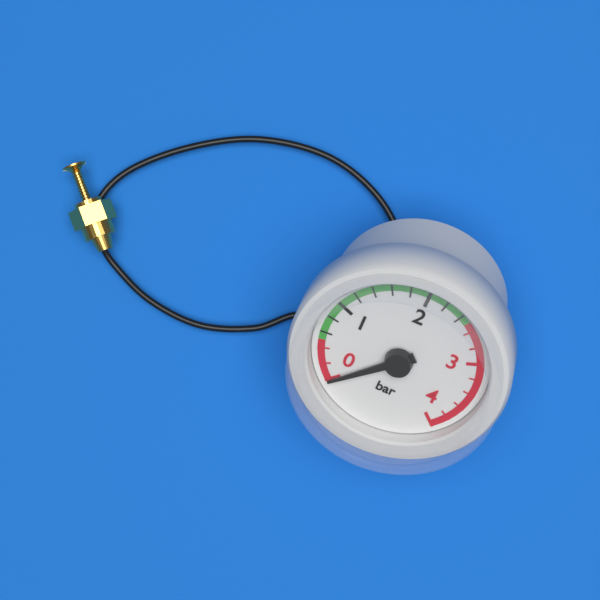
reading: 0.0 bar
